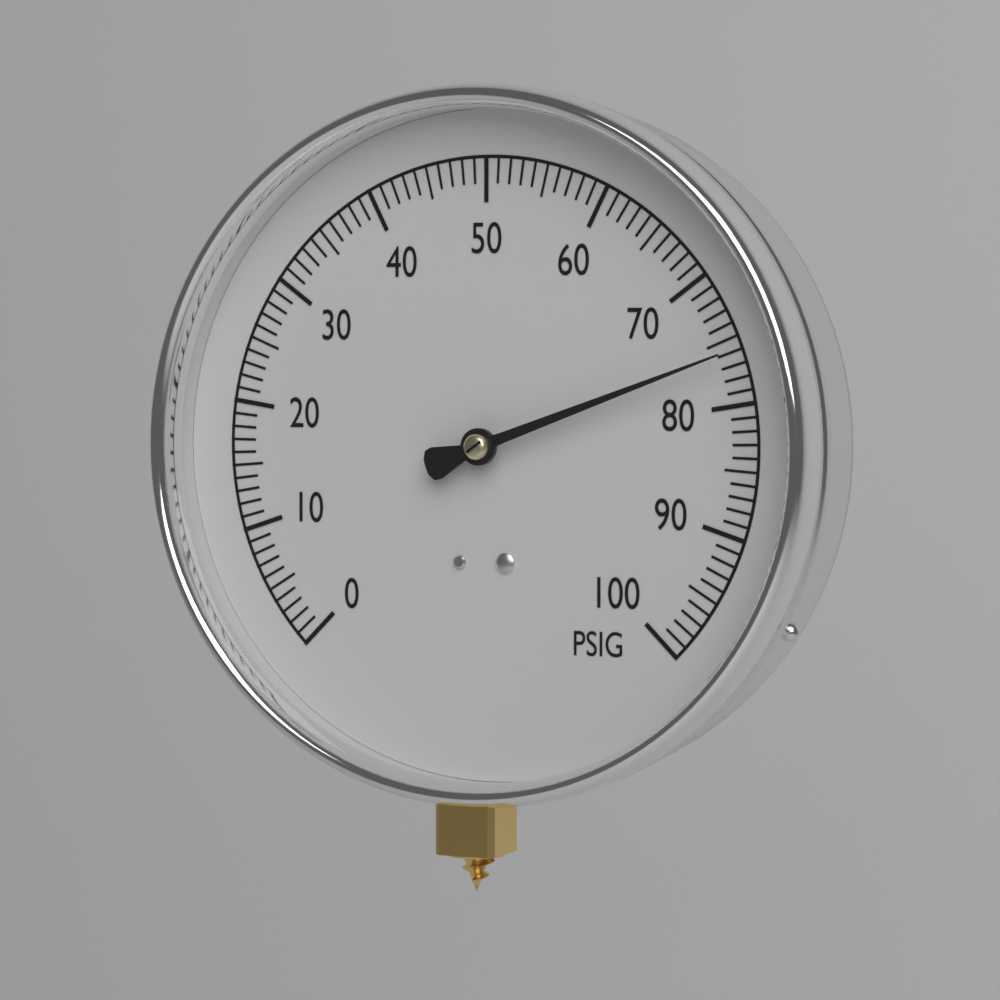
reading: 76 PSIG
